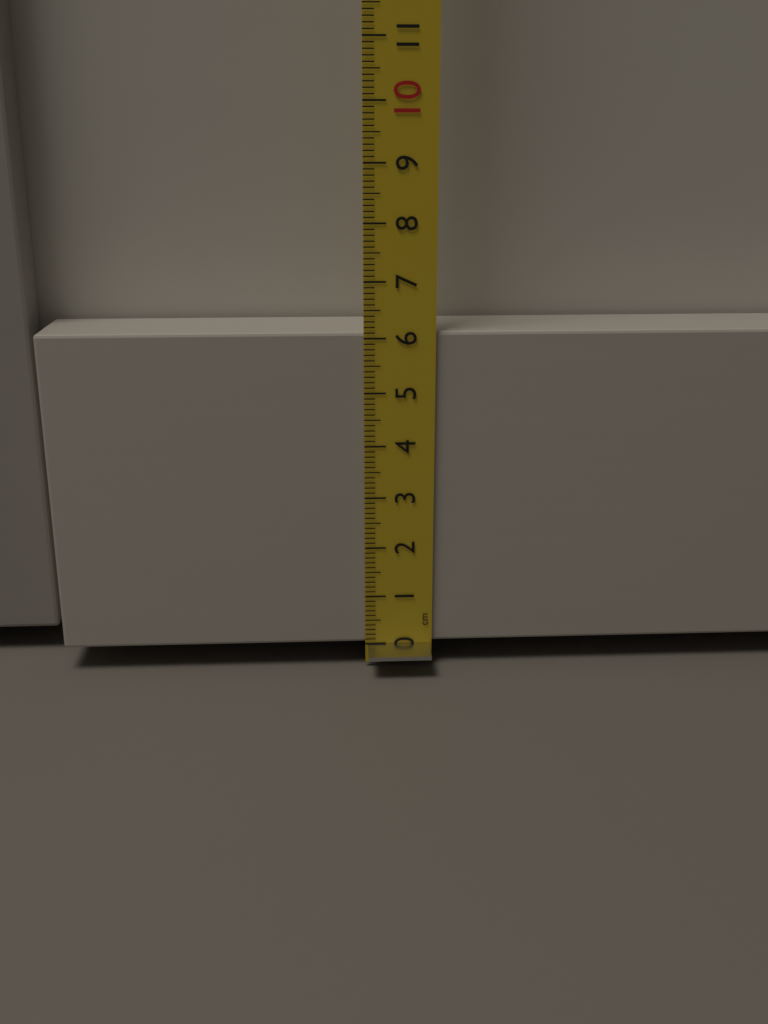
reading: 6.1 cm
